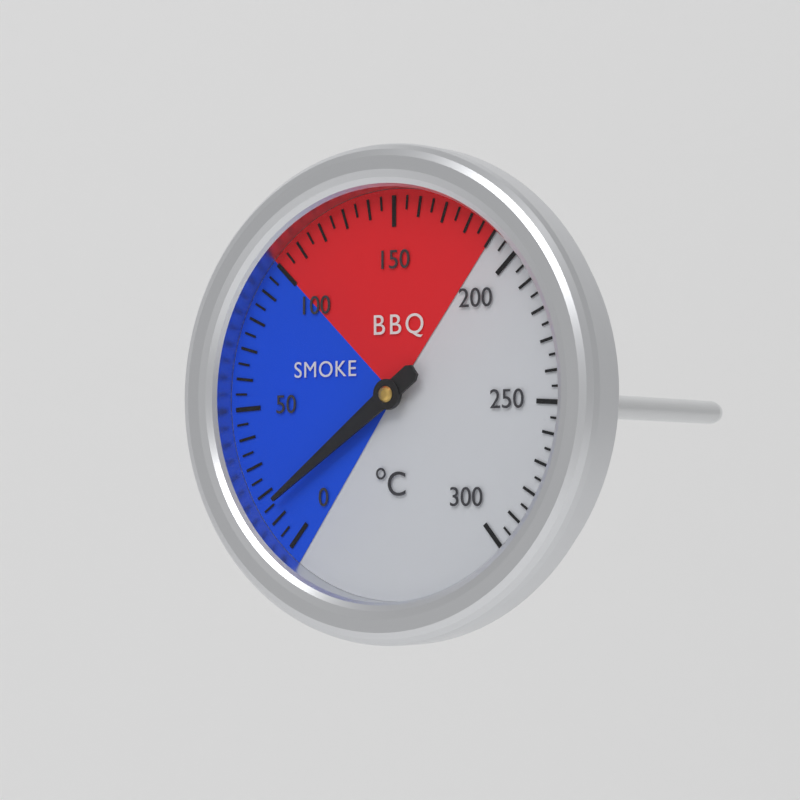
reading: 15 °C
